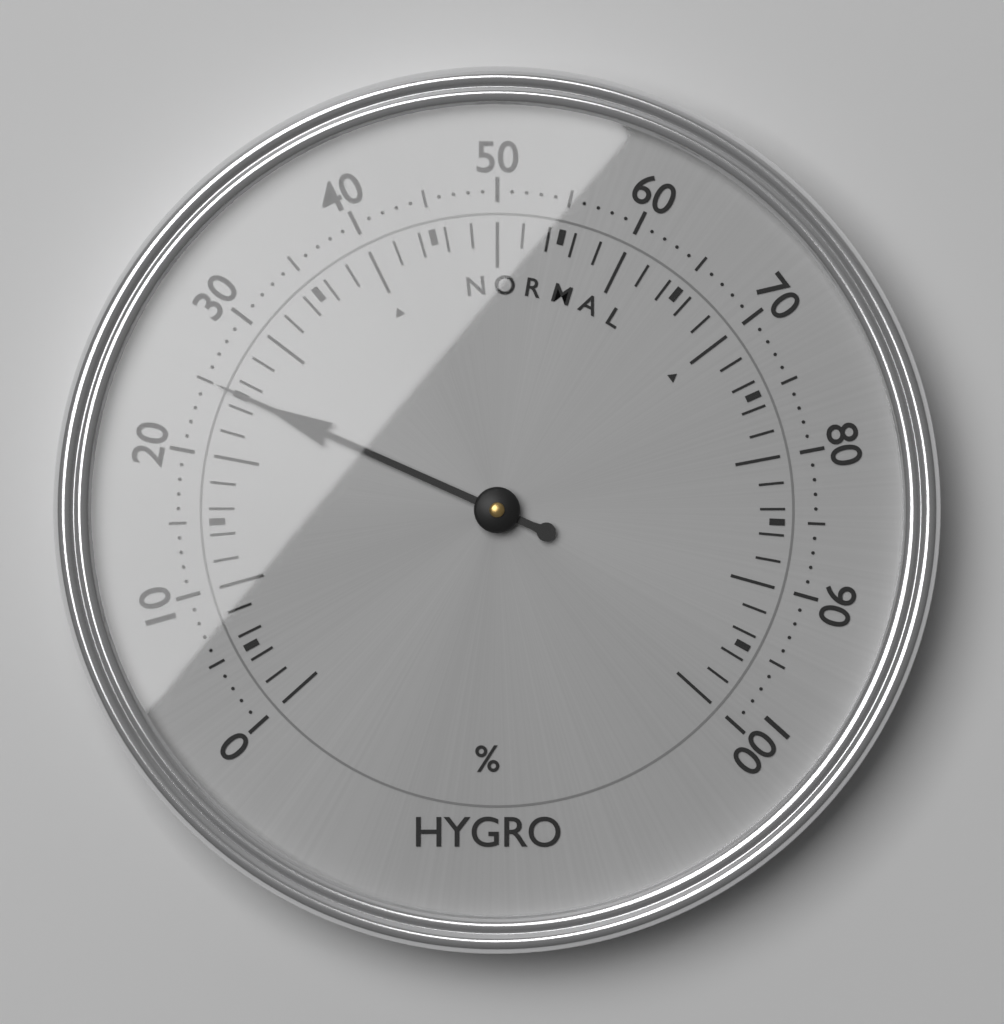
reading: 25 %
